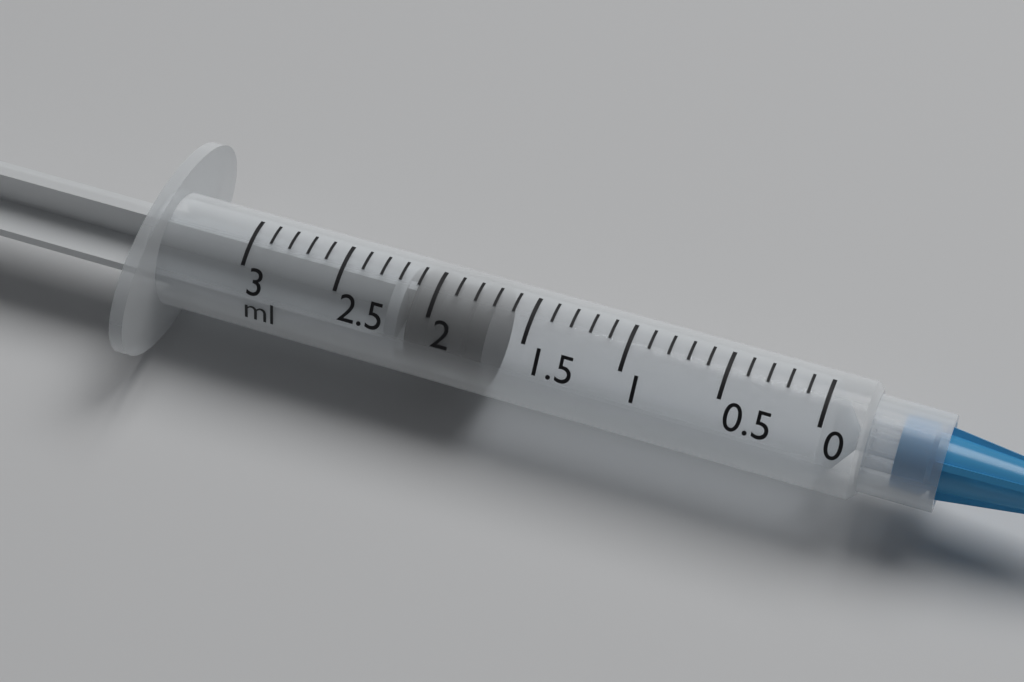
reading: 1.7 ml
